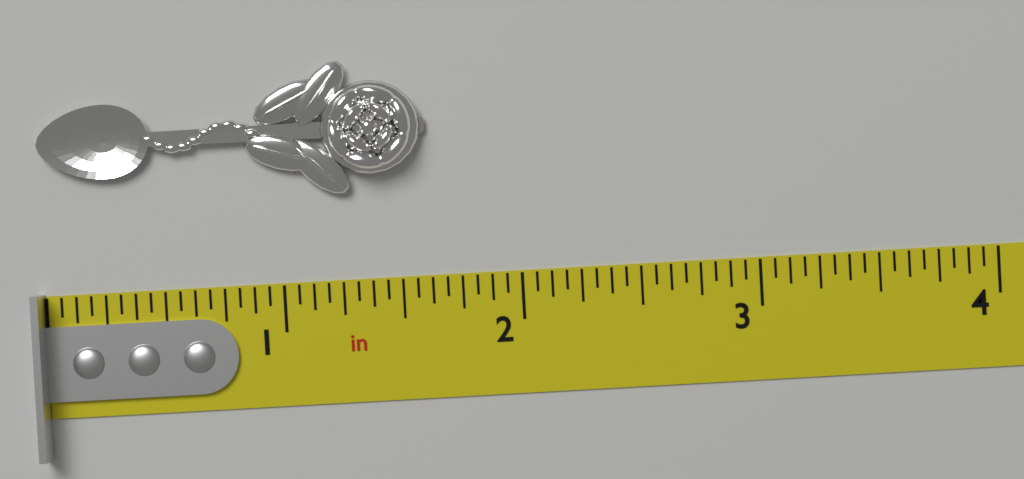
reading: 1.6250 in
